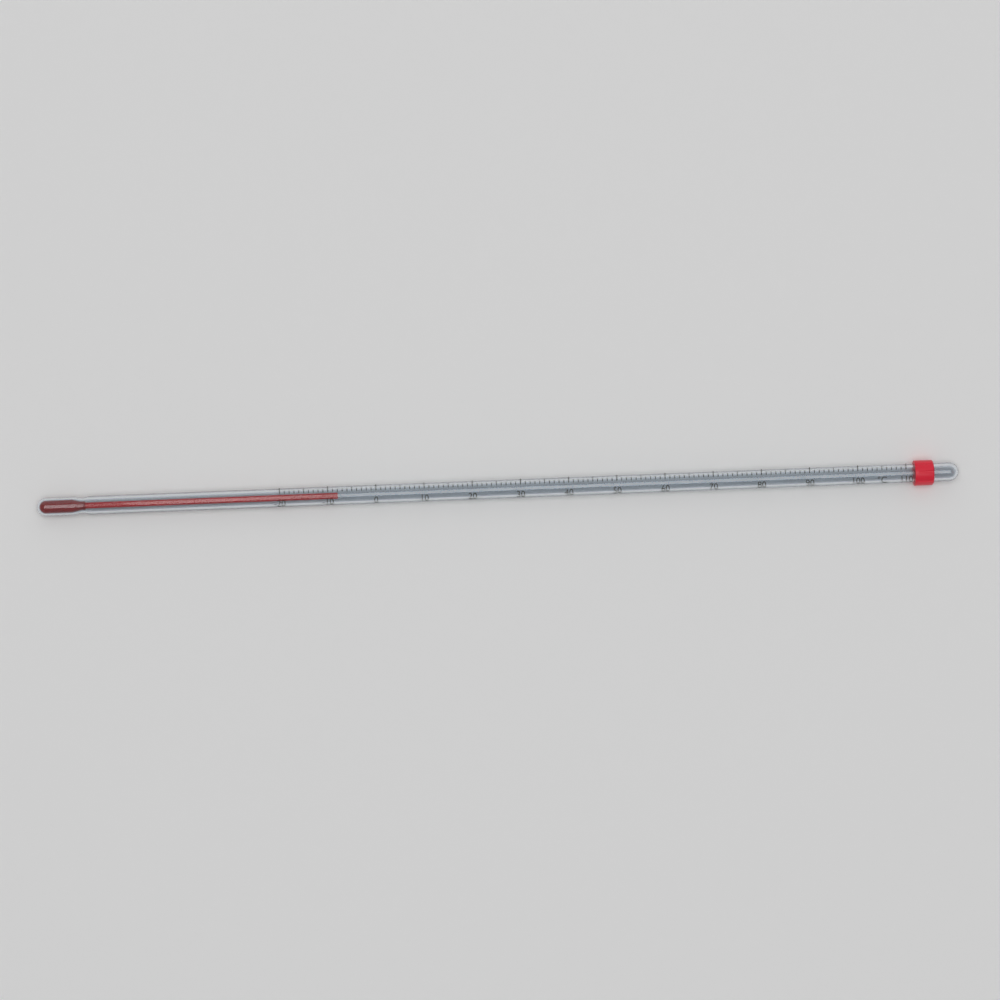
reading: -8 °C
